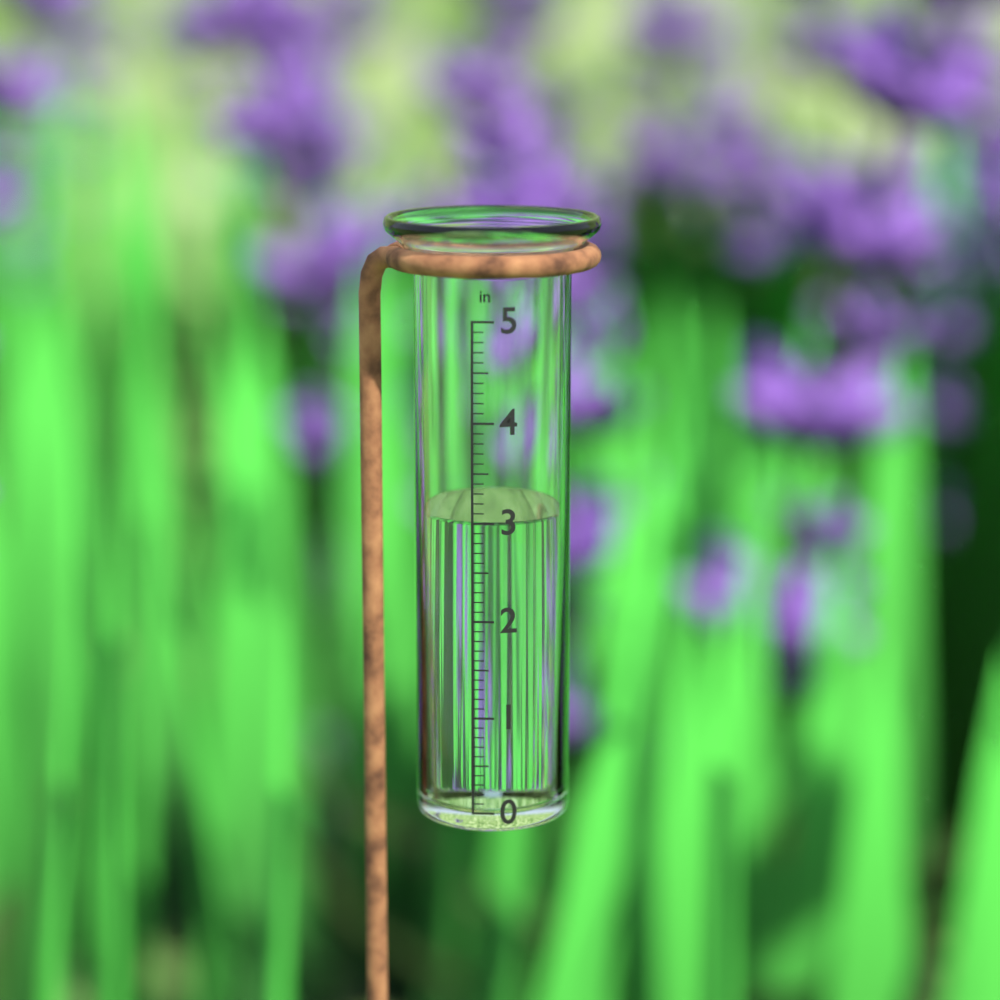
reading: 3.0 in
